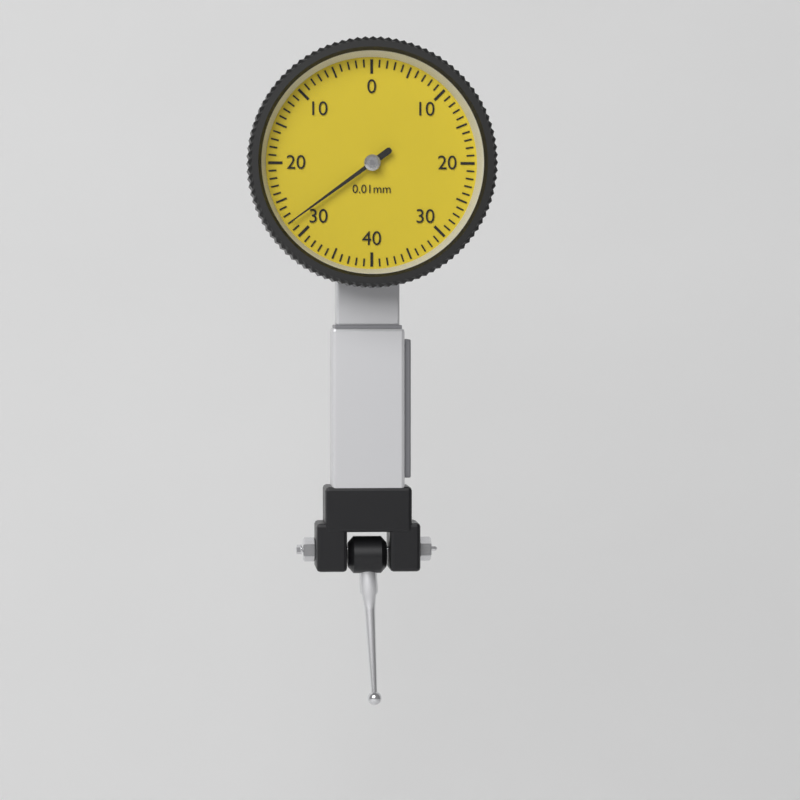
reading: 0.28 mm
